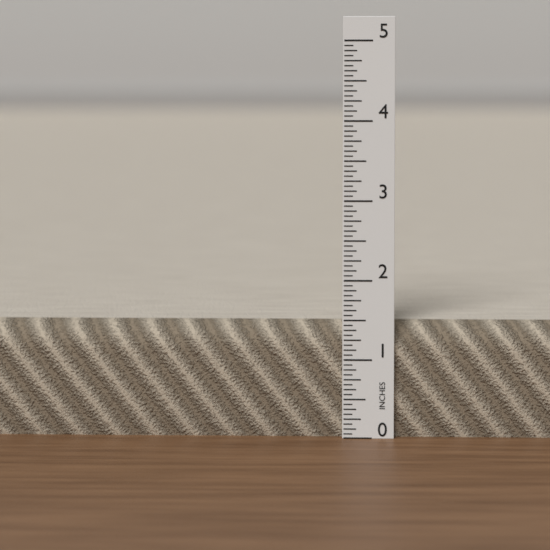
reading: 1.4375 in
